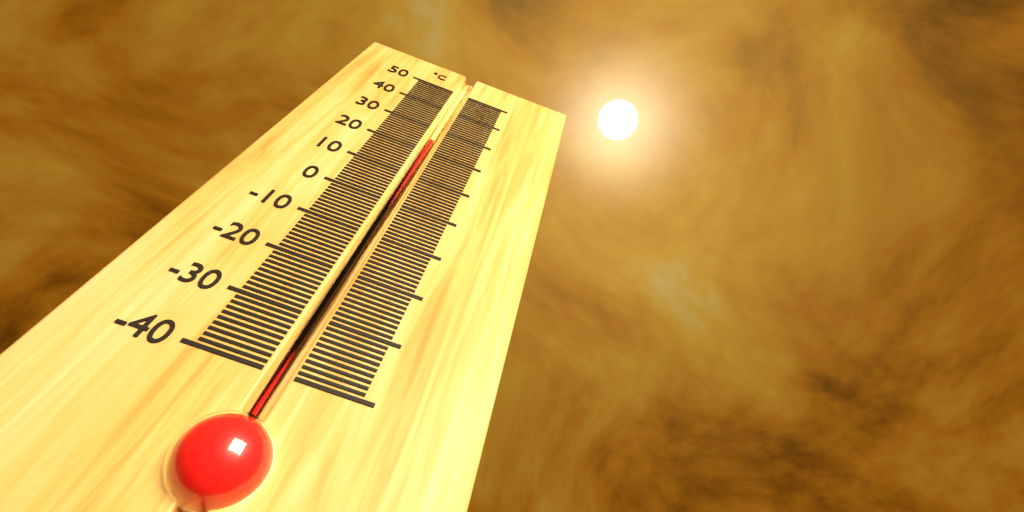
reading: 25 °C
